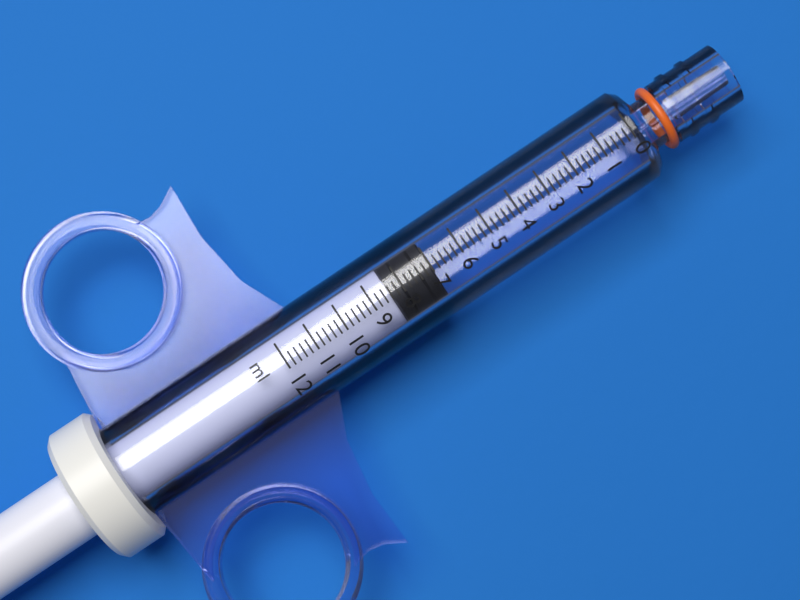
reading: 7.0 ml
